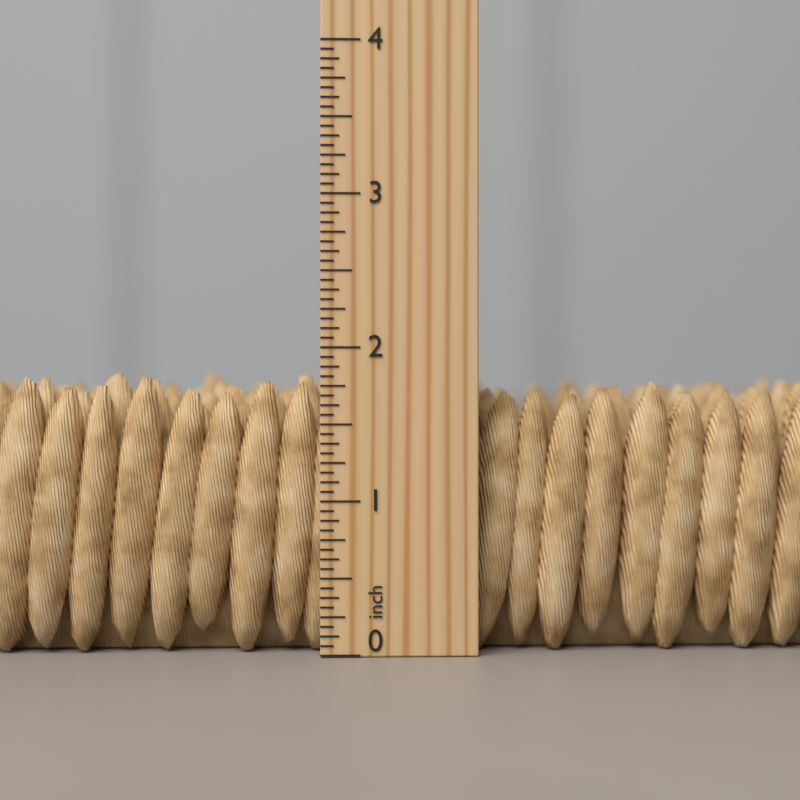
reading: 1.8750 inch
